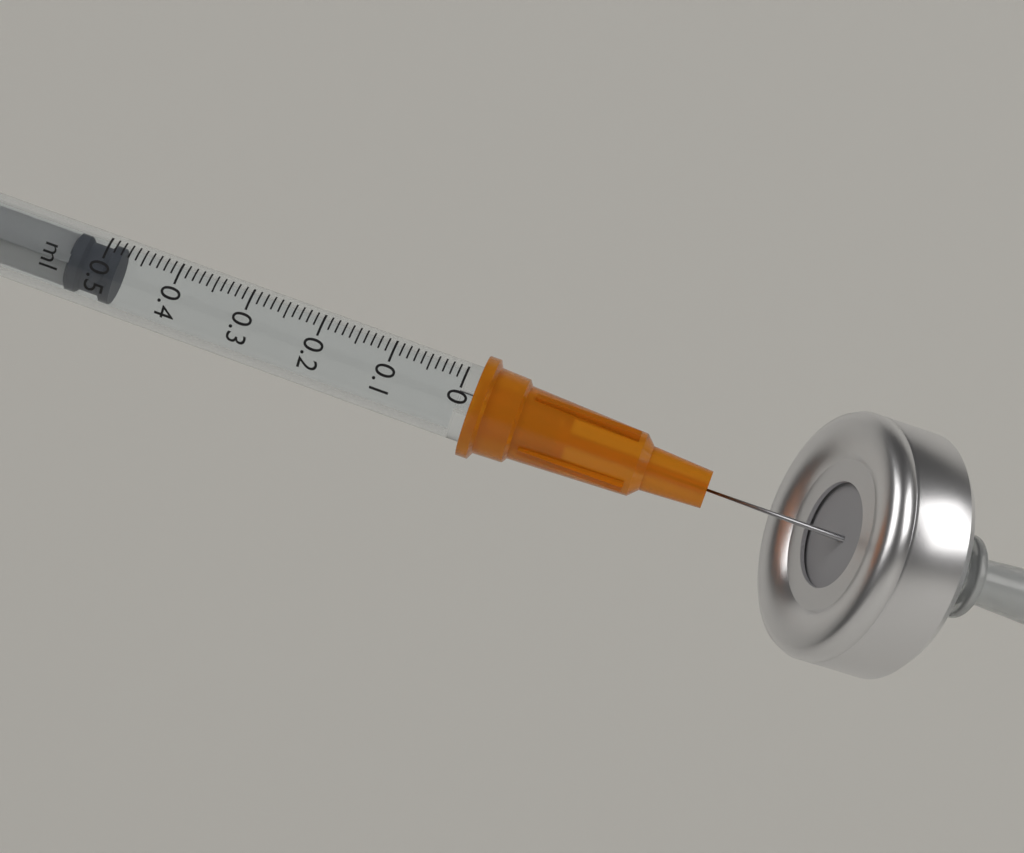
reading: 0.48 ml
